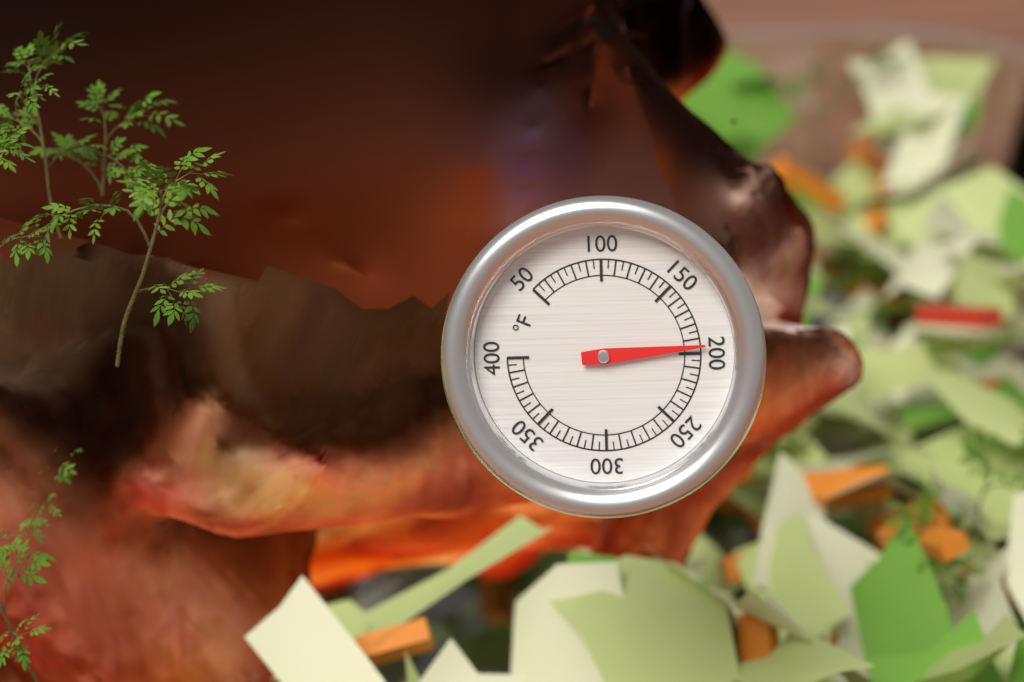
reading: 195 °F
